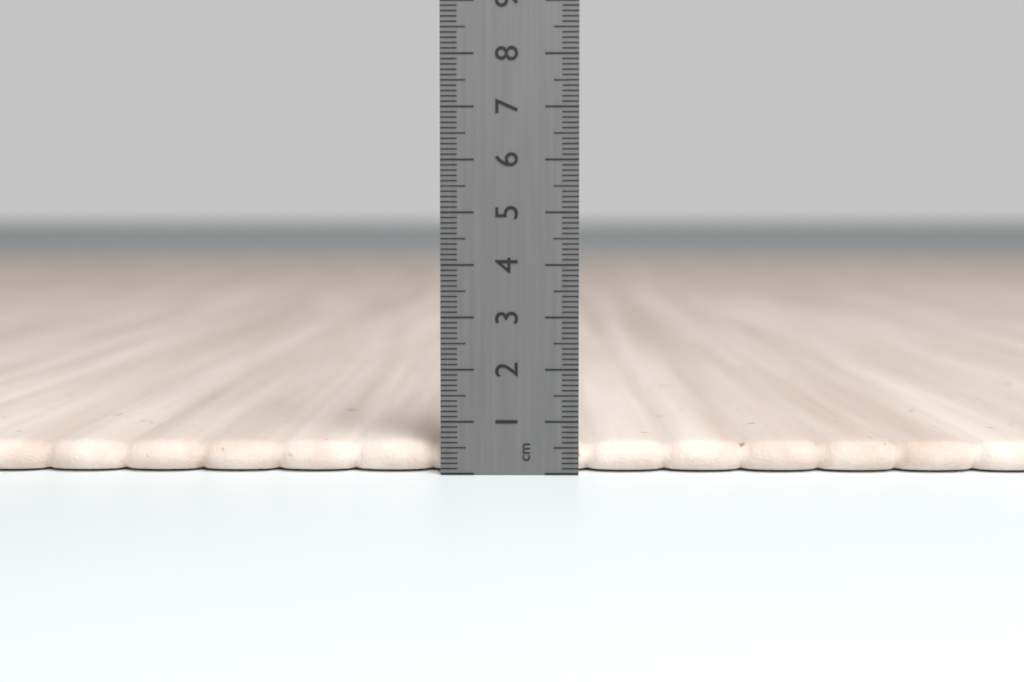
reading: 0.6 cm
